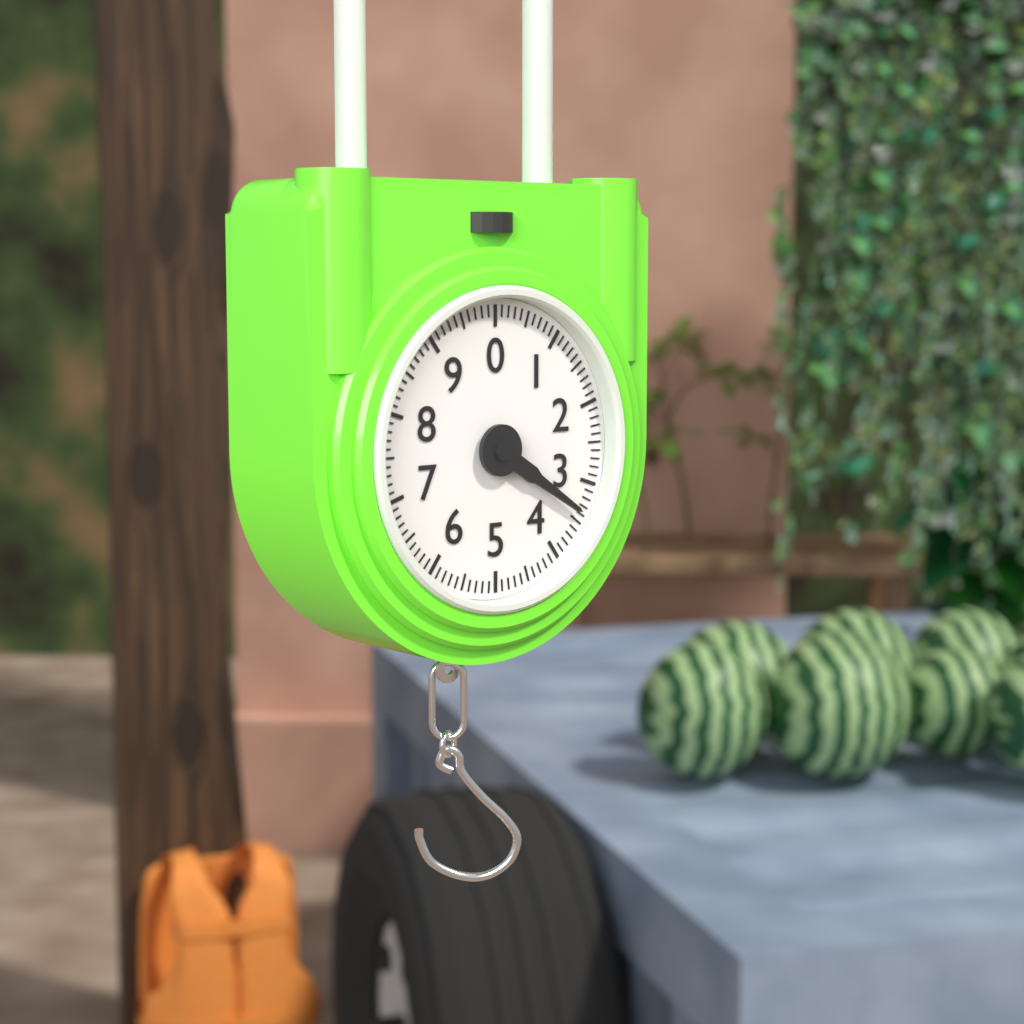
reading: 3.4 (no unit)
